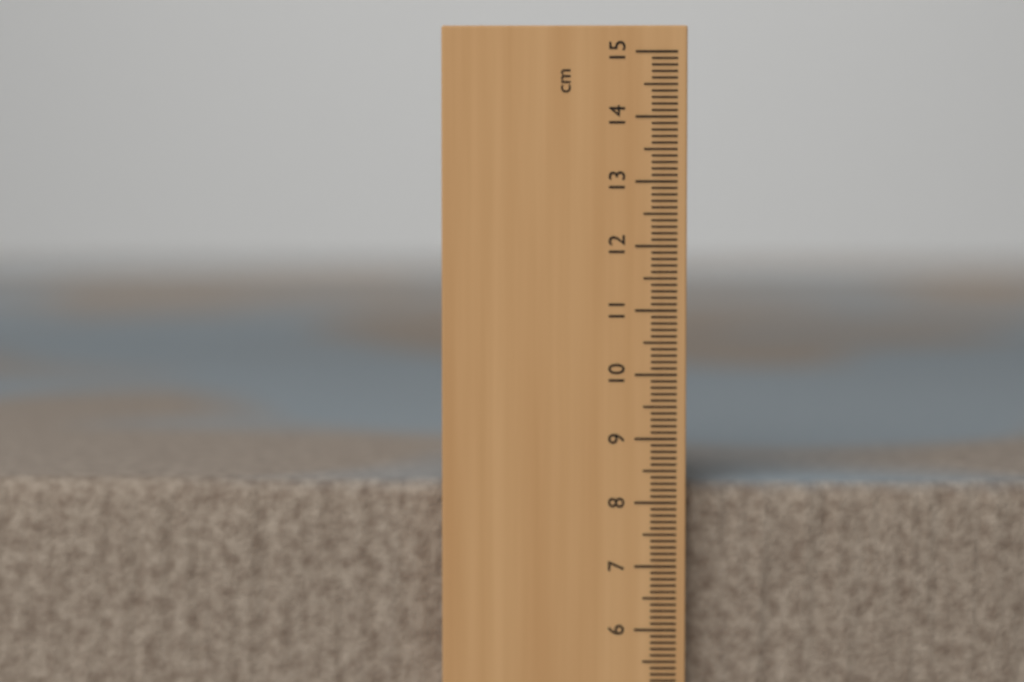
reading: 8.3 cm
